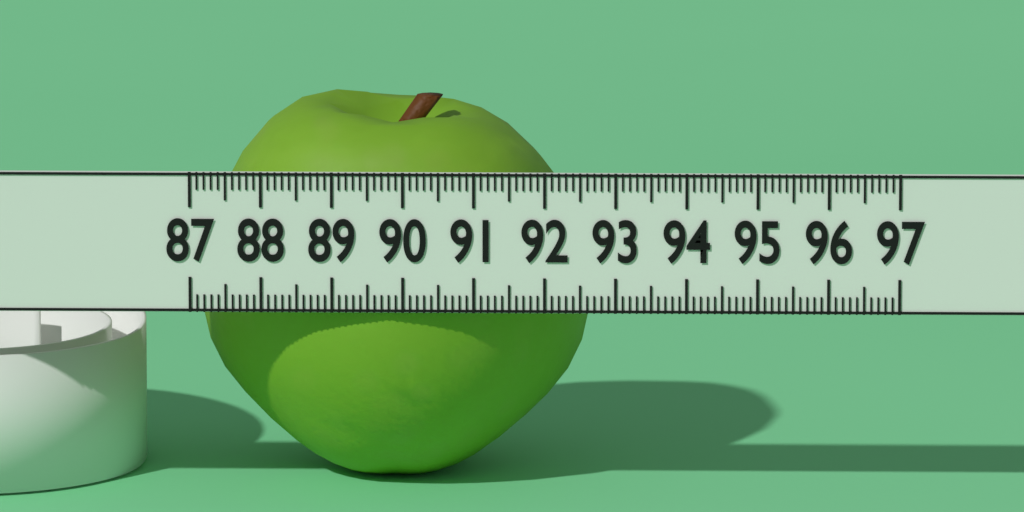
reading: 92.6 (no unit)
